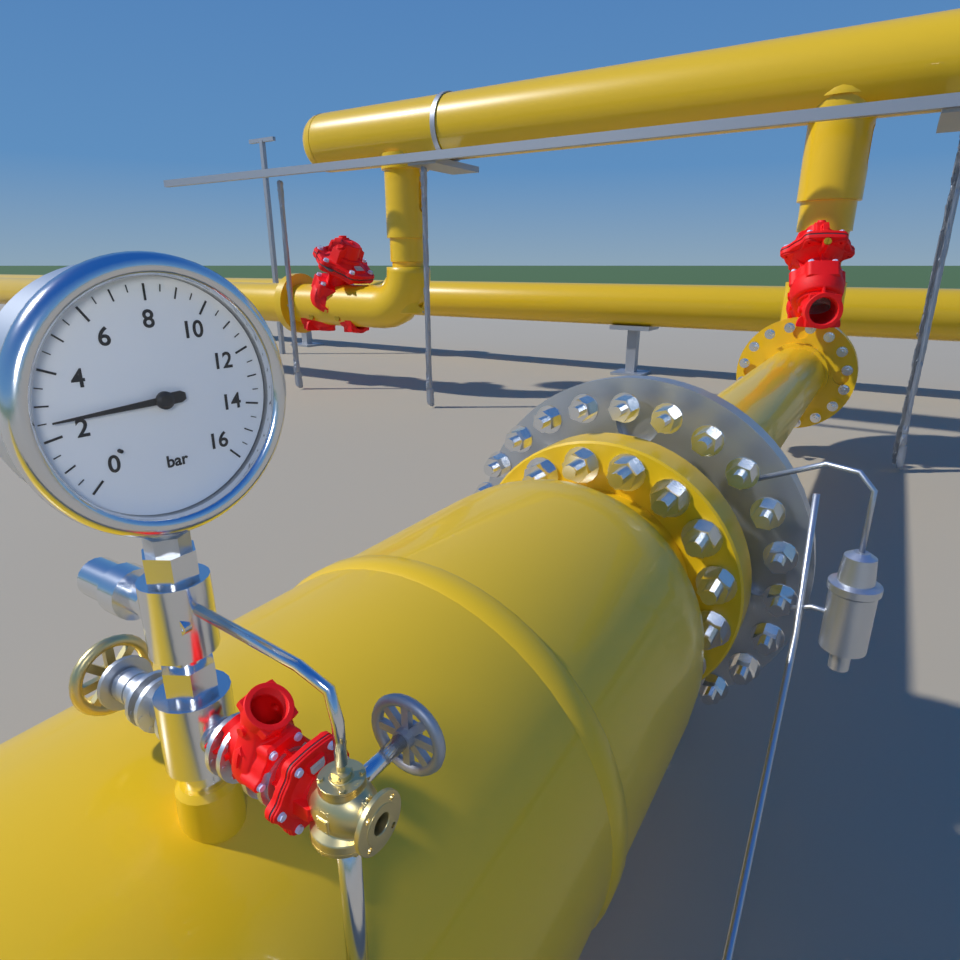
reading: 2.5 bar
